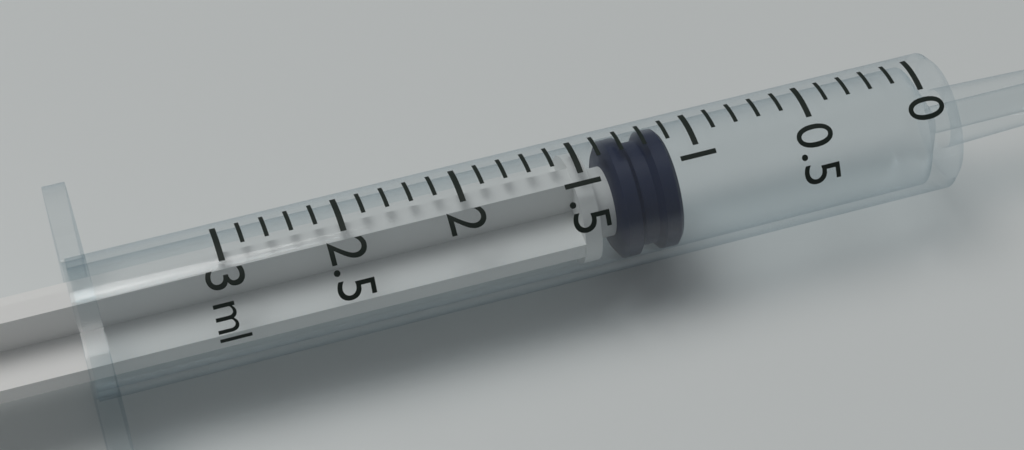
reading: 1.1 ml
